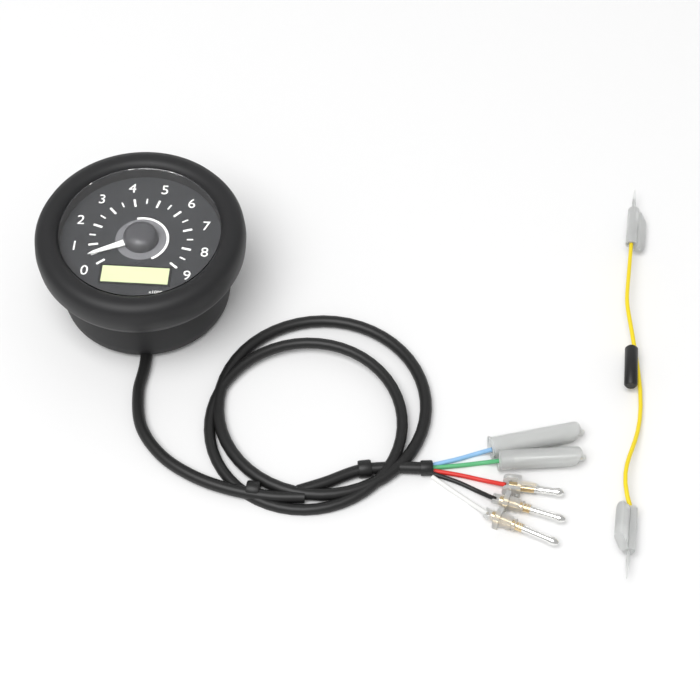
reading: 0.5 x1000r/min
